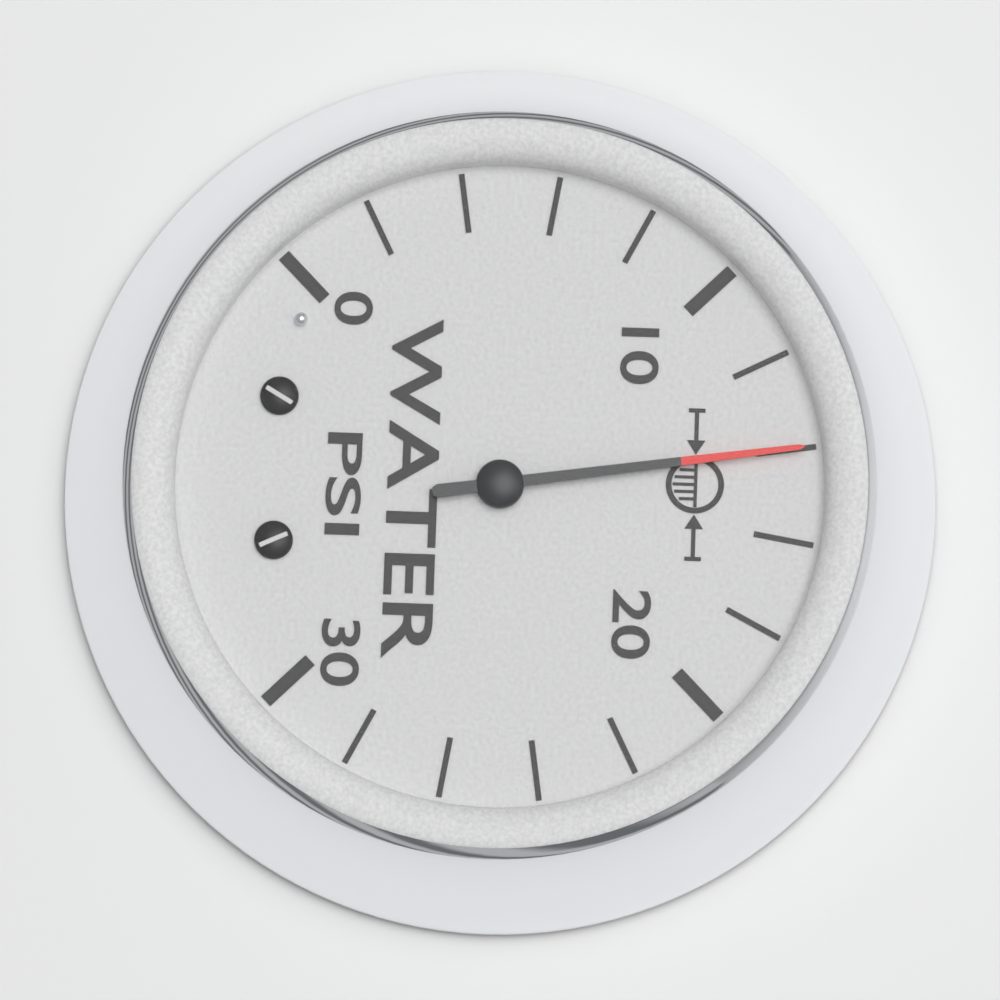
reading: 14 psi
